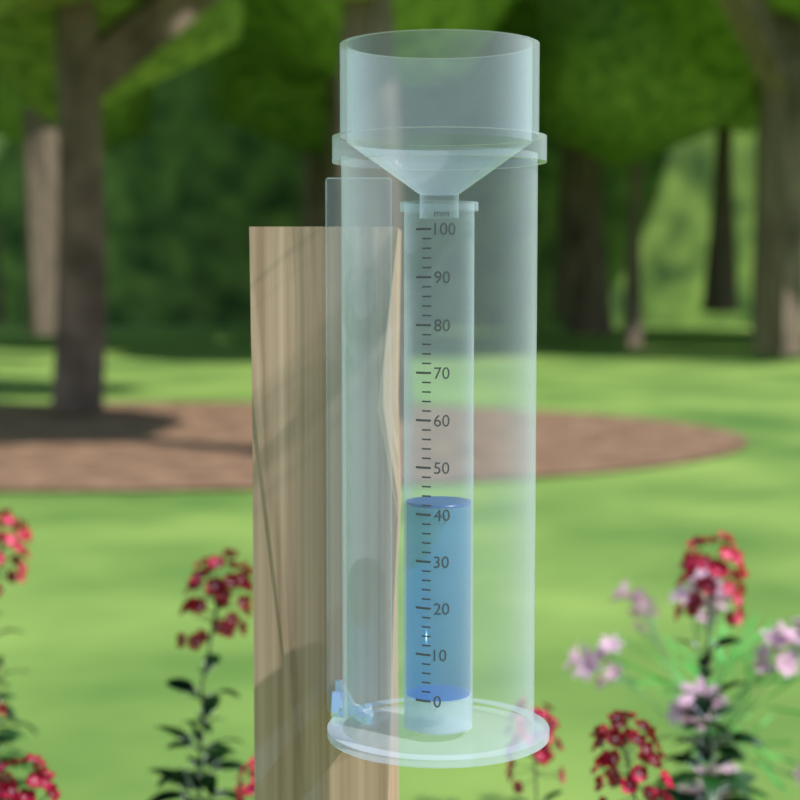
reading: 42 mm
